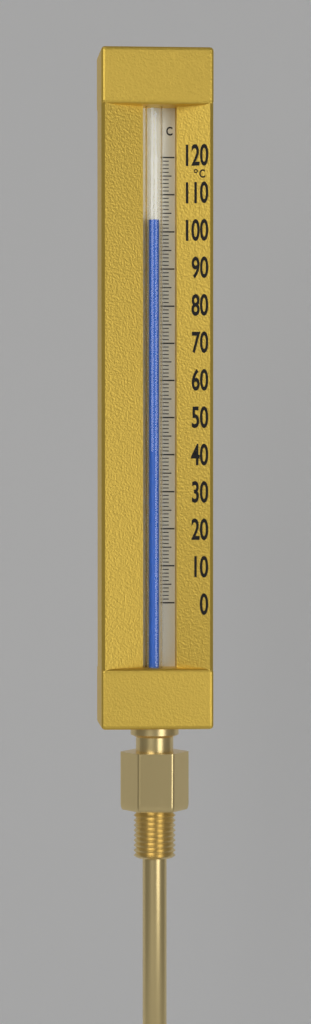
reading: 103 °C
